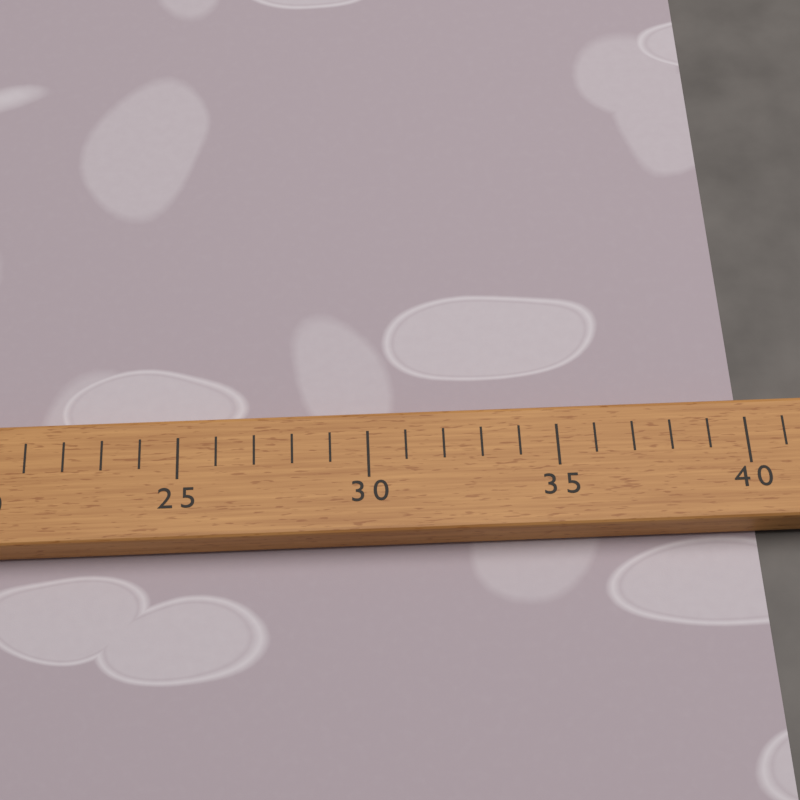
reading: 40 (no unit)
